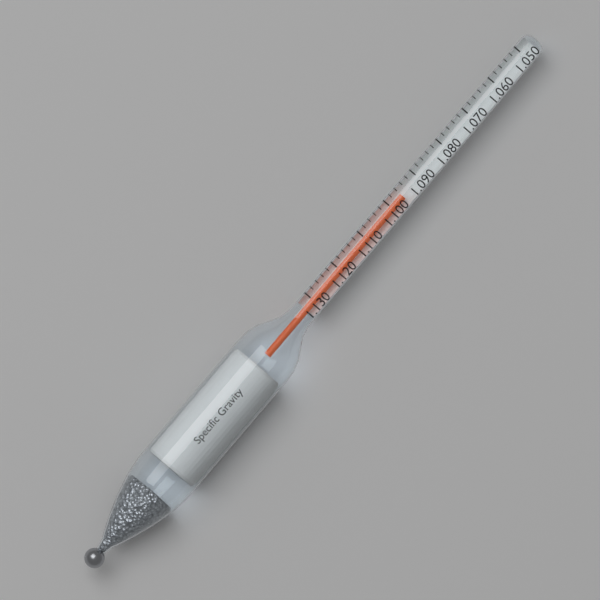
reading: 1.096 (no unit)
